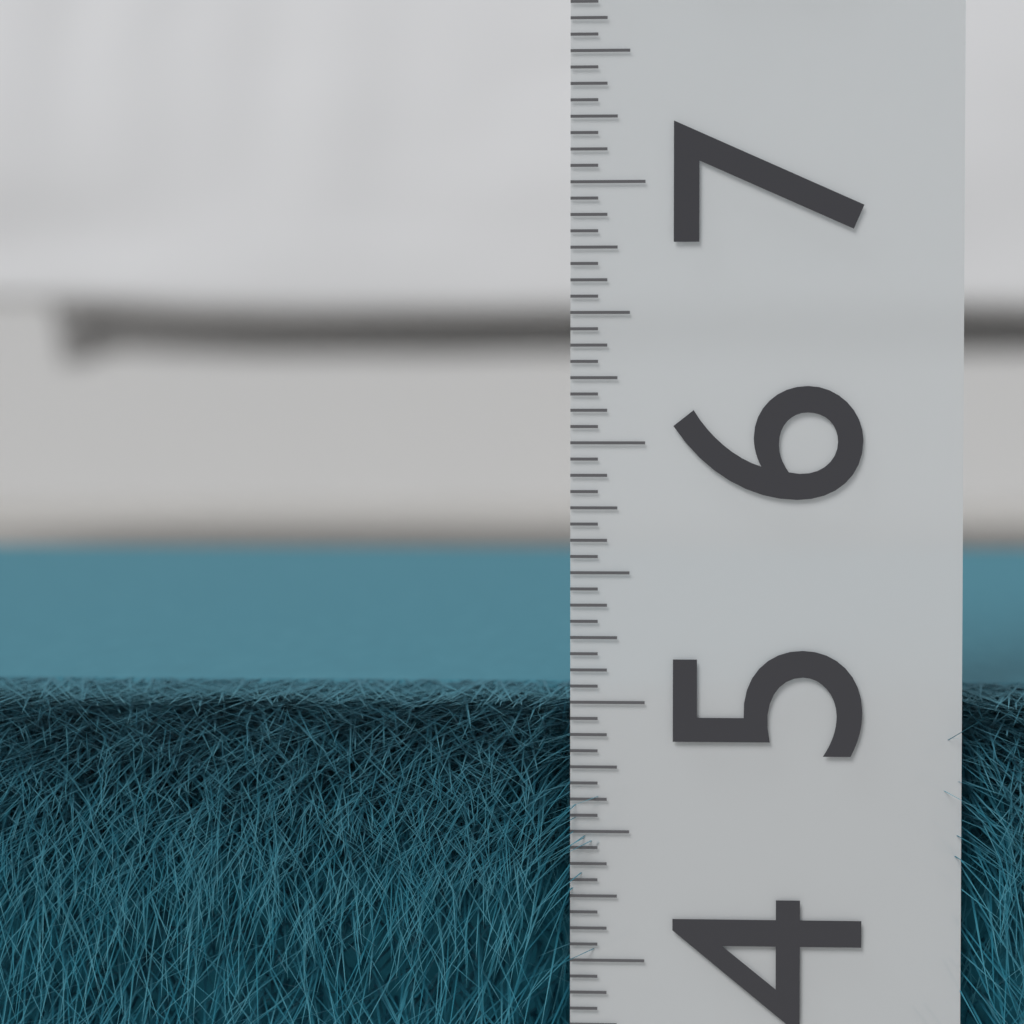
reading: 5.0000 (no unit)
